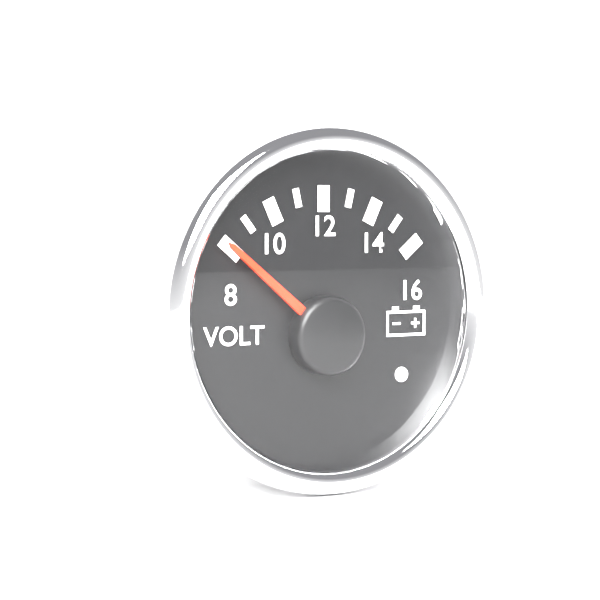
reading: 8 V
